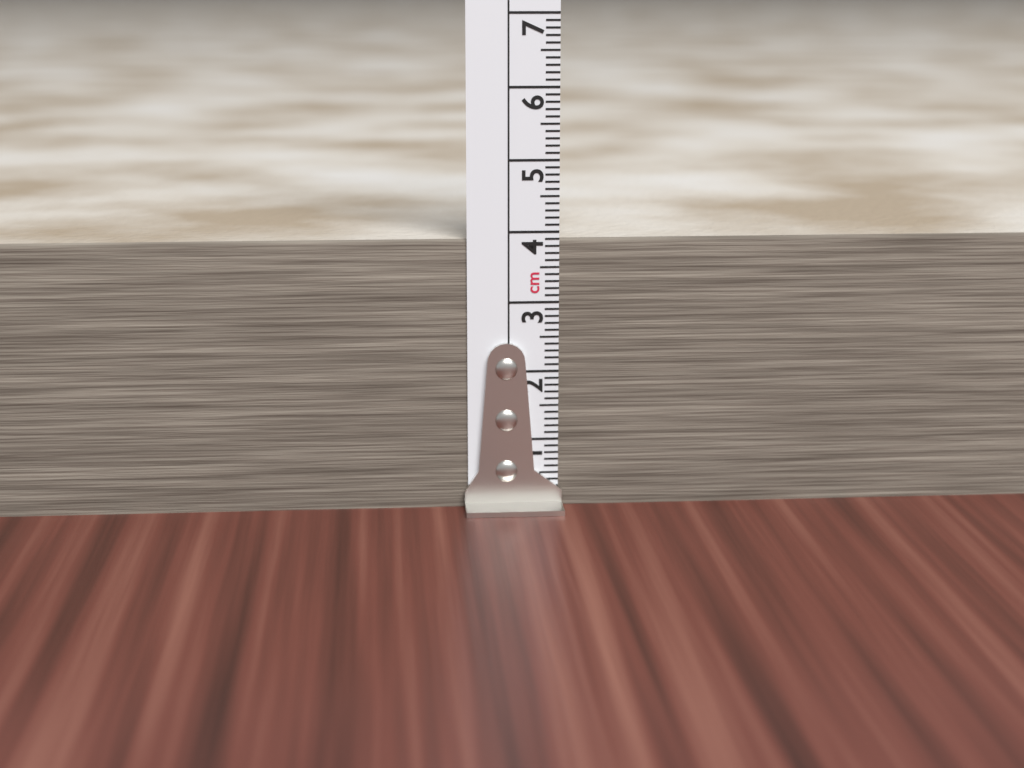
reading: 3.9 cm
